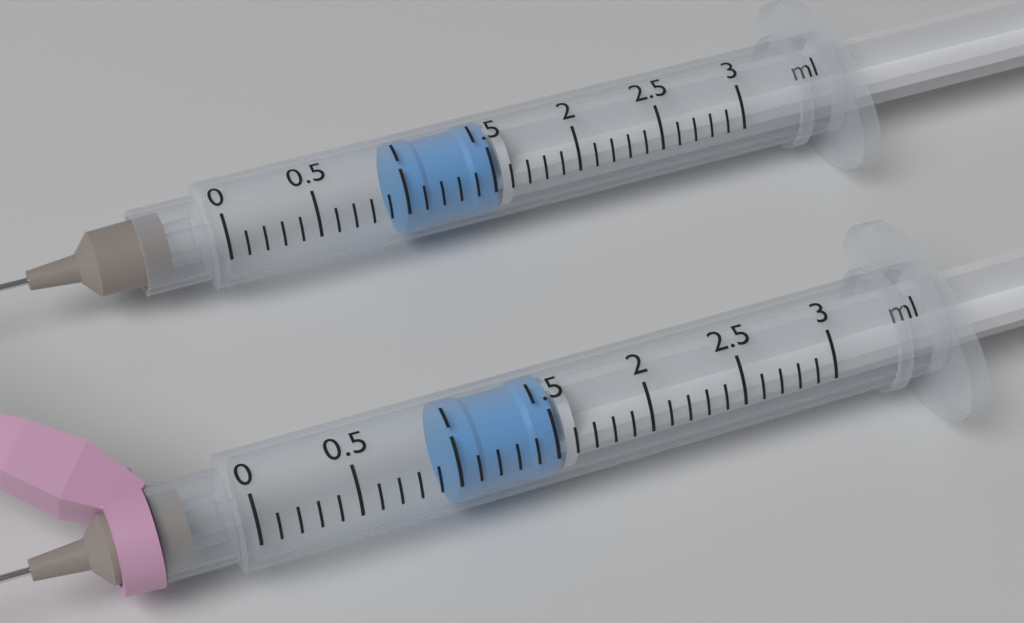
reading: 1.0 ml
